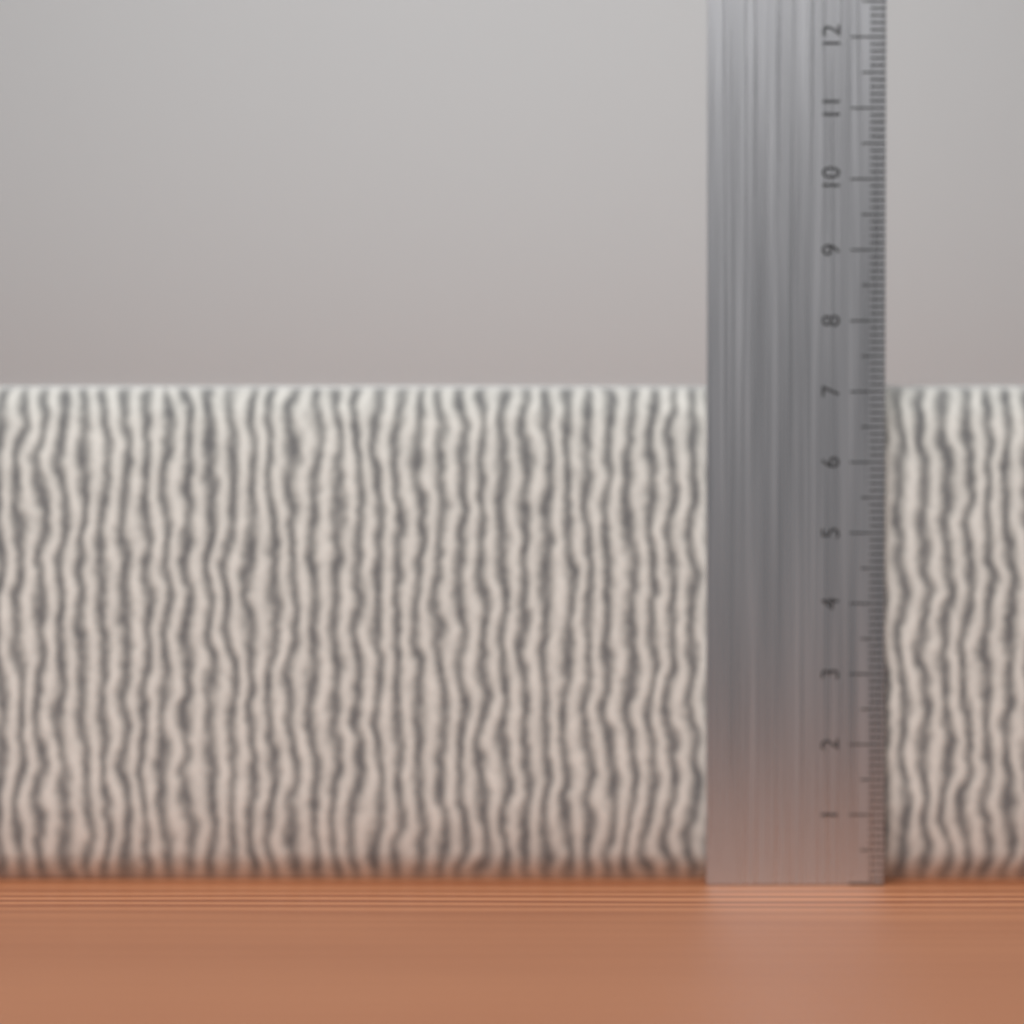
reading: 7.1 cm
